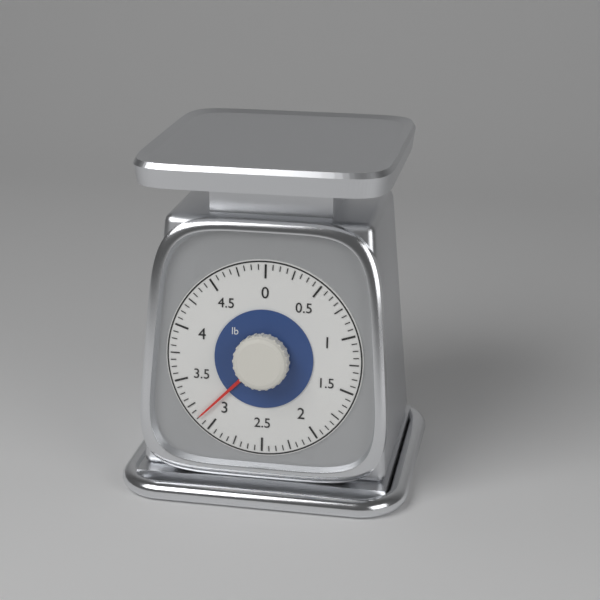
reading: 3.1250 lb
